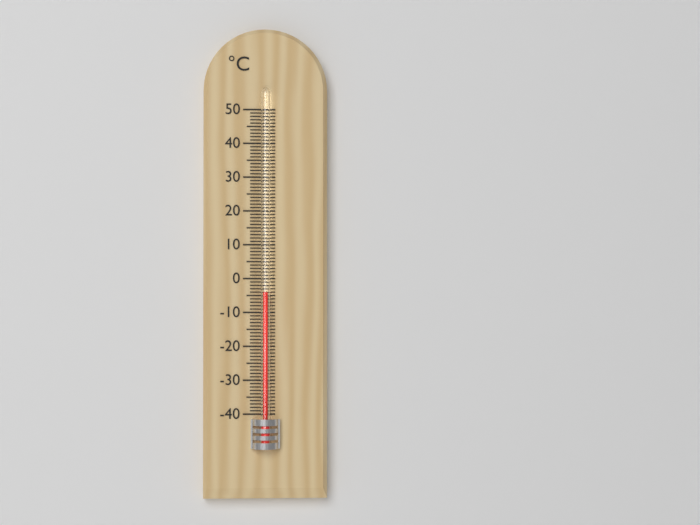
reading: -4 °C
